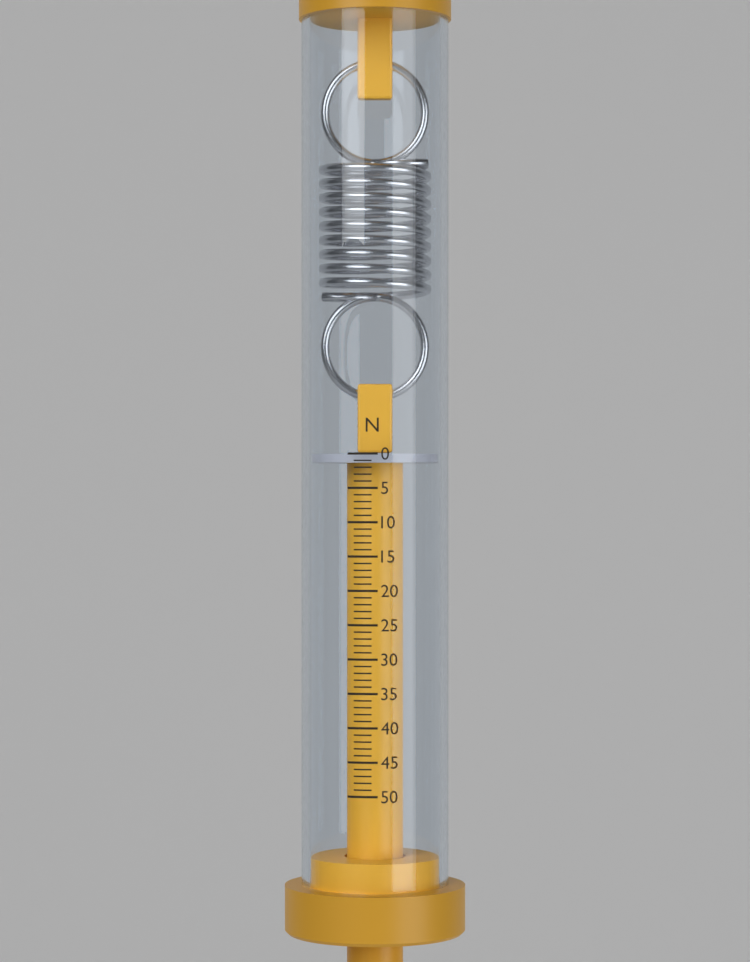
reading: 0 N
